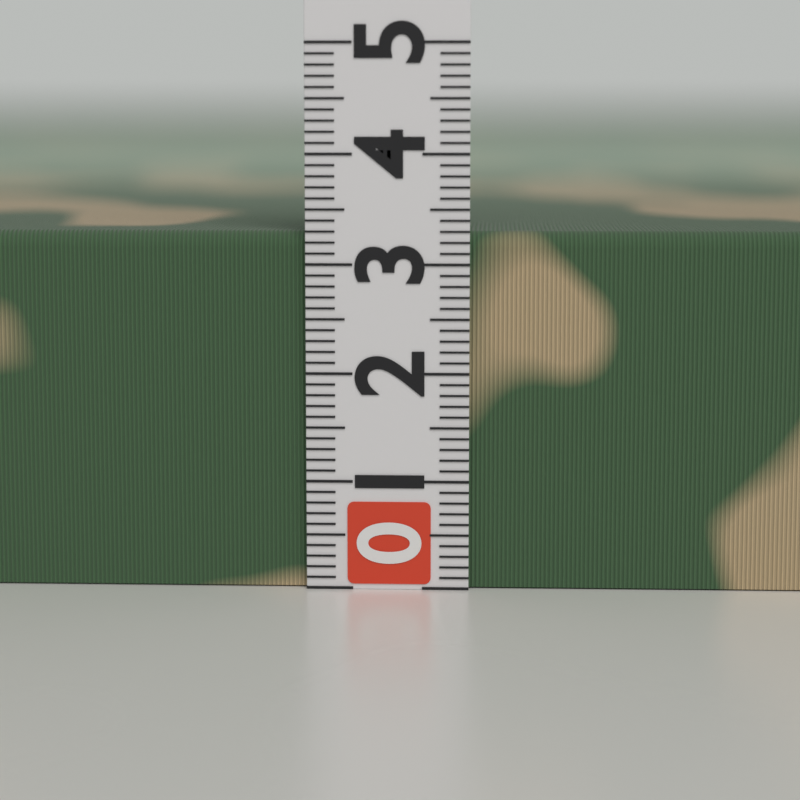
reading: 3.3 (no unit)
